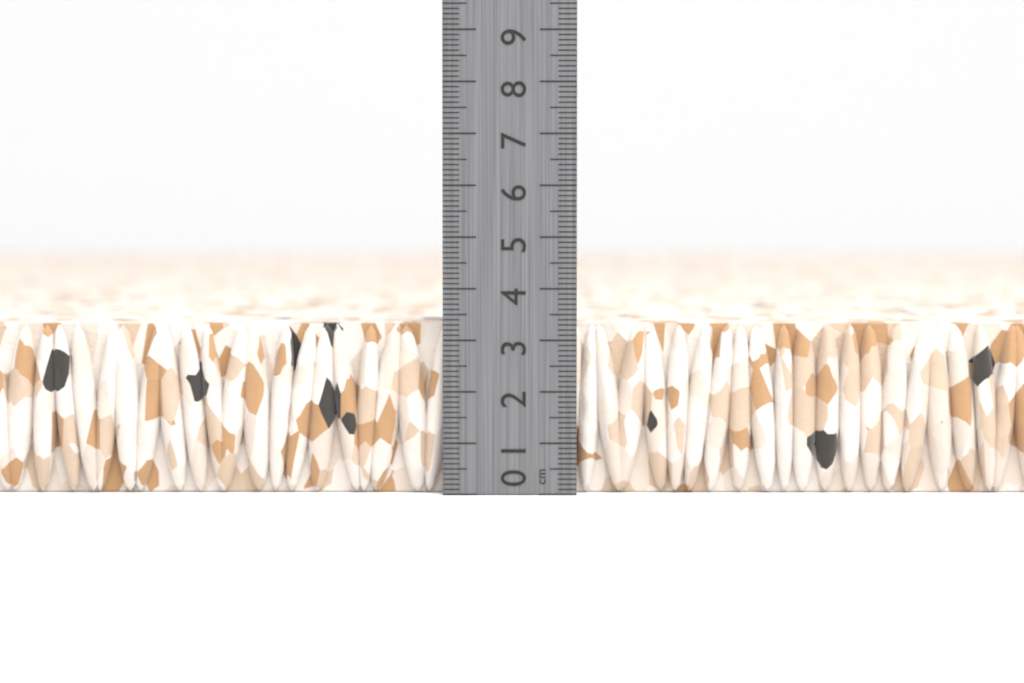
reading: 3.3 cm
